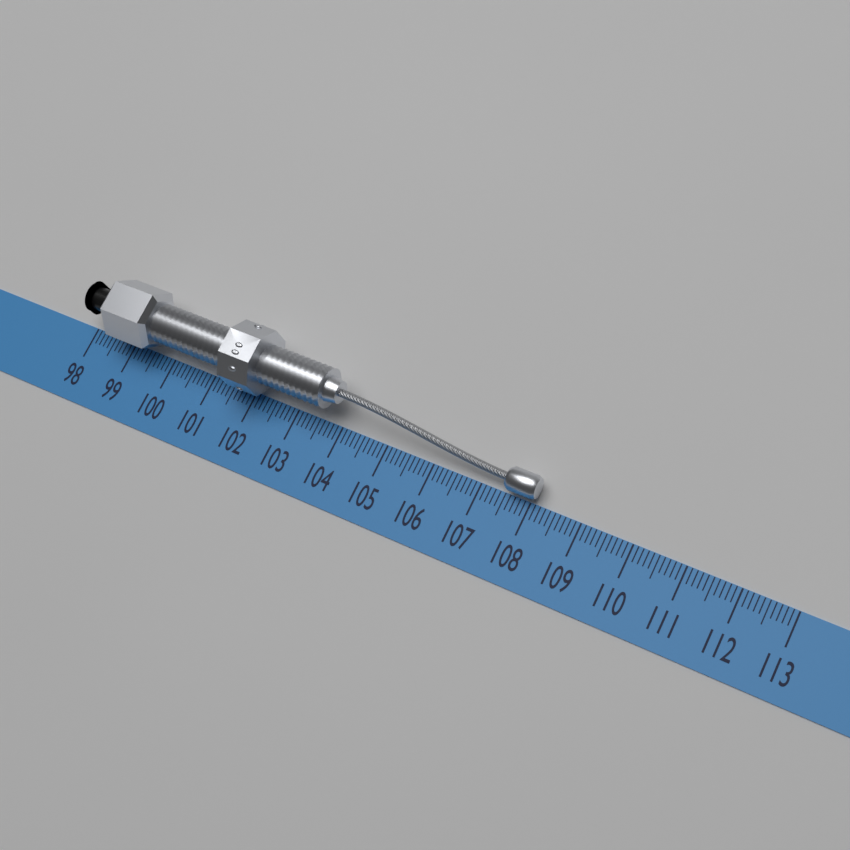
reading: 108.1 (no unit)
